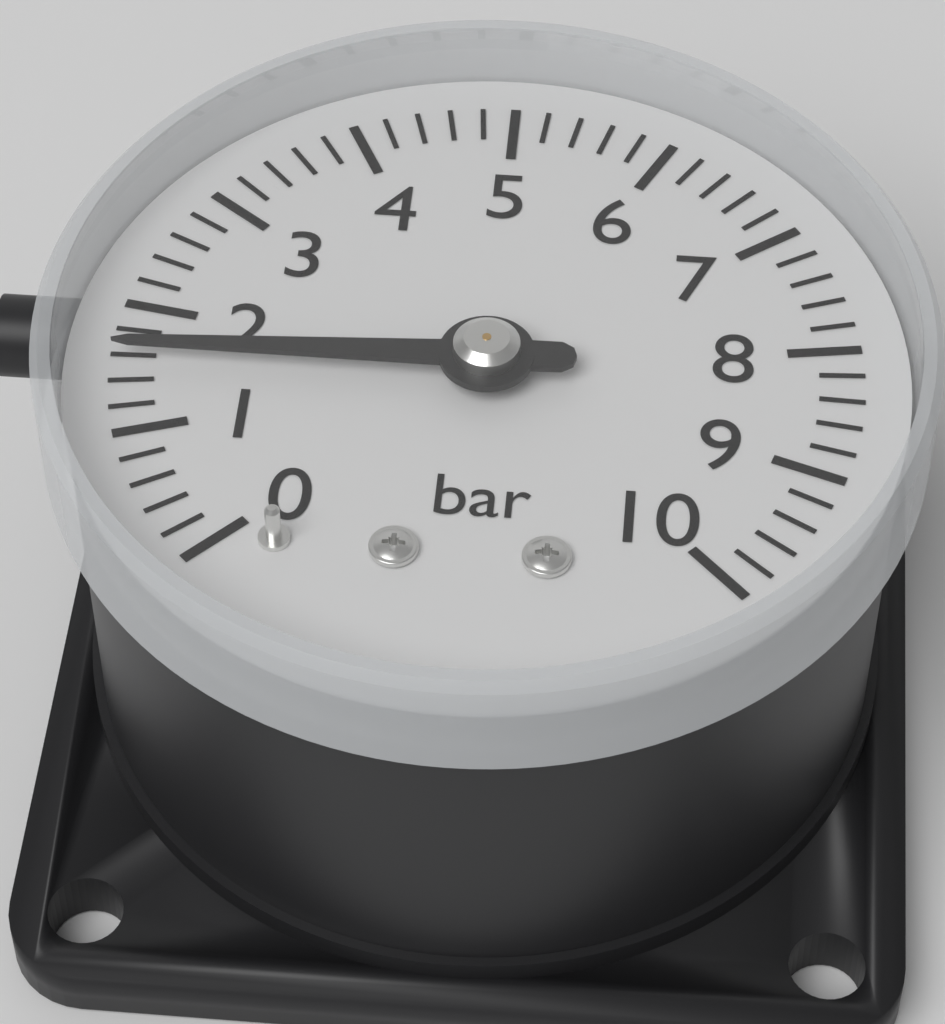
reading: 1.6 bar
